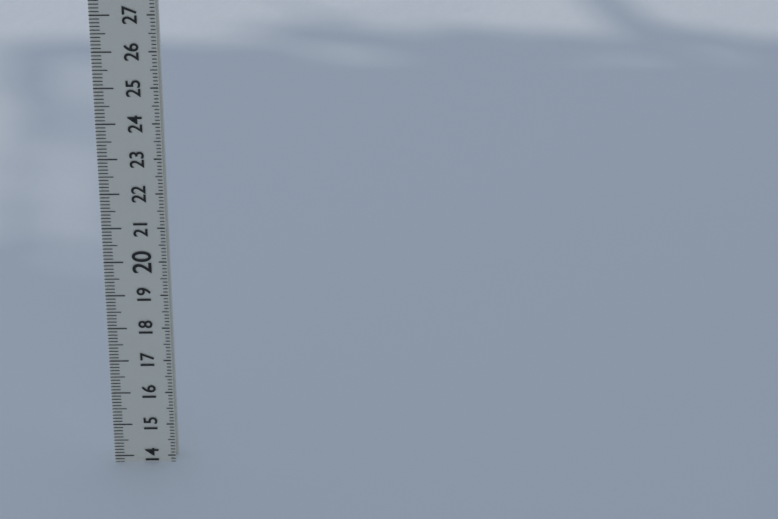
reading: 13.8 (no unit)
